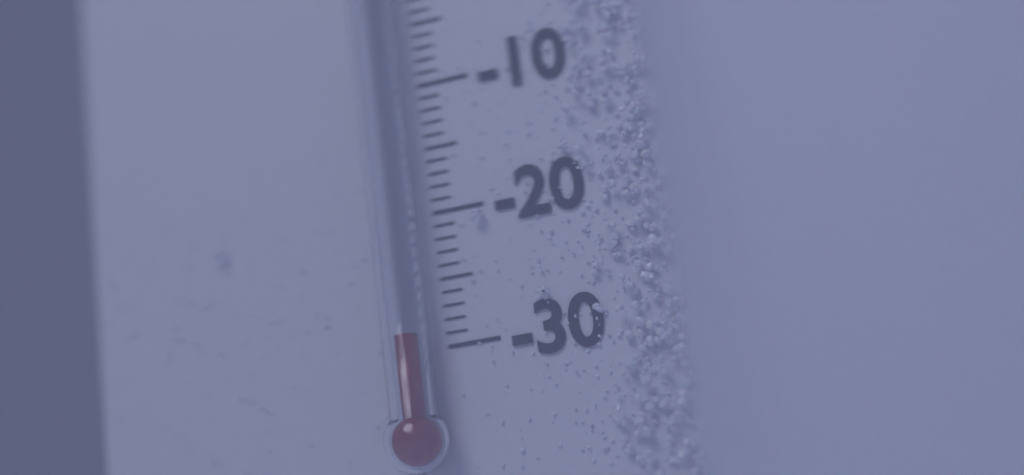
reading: -29 °C
